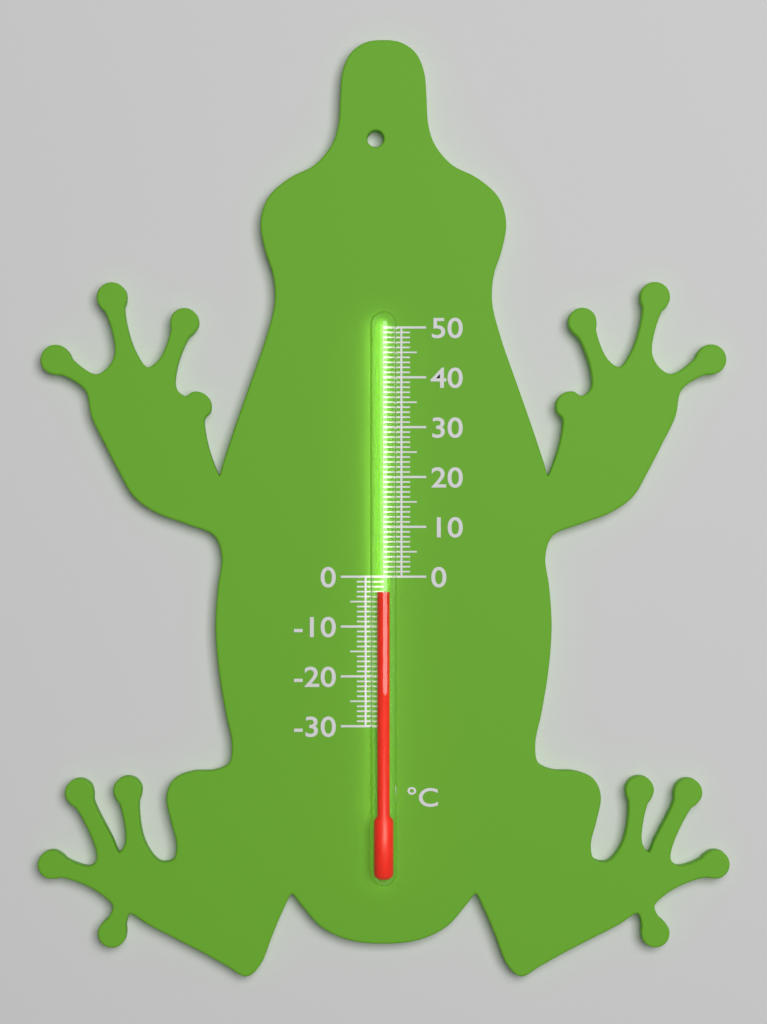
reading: -3 °C
